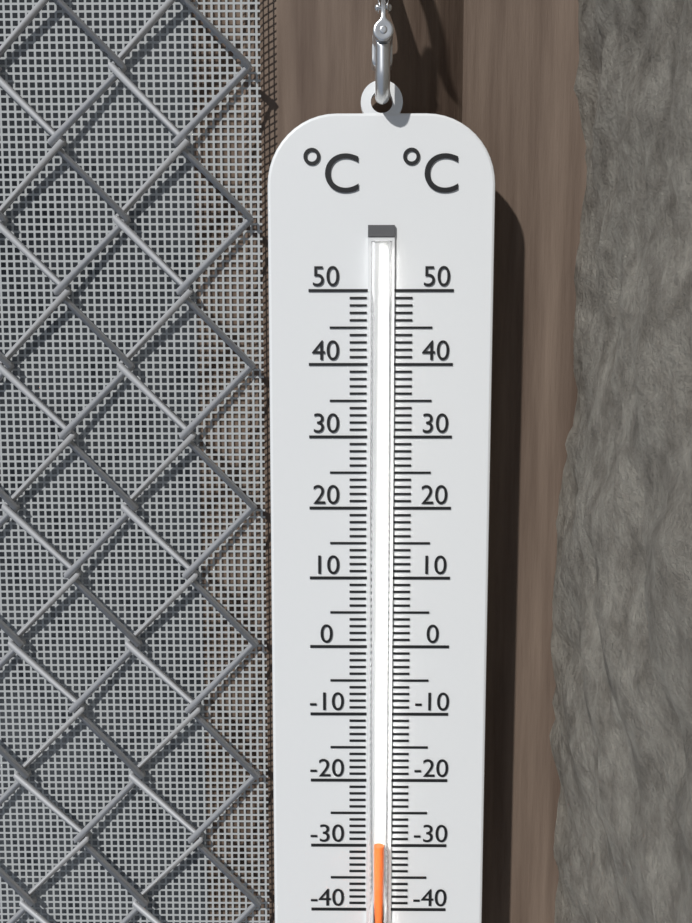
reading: -29 °C
